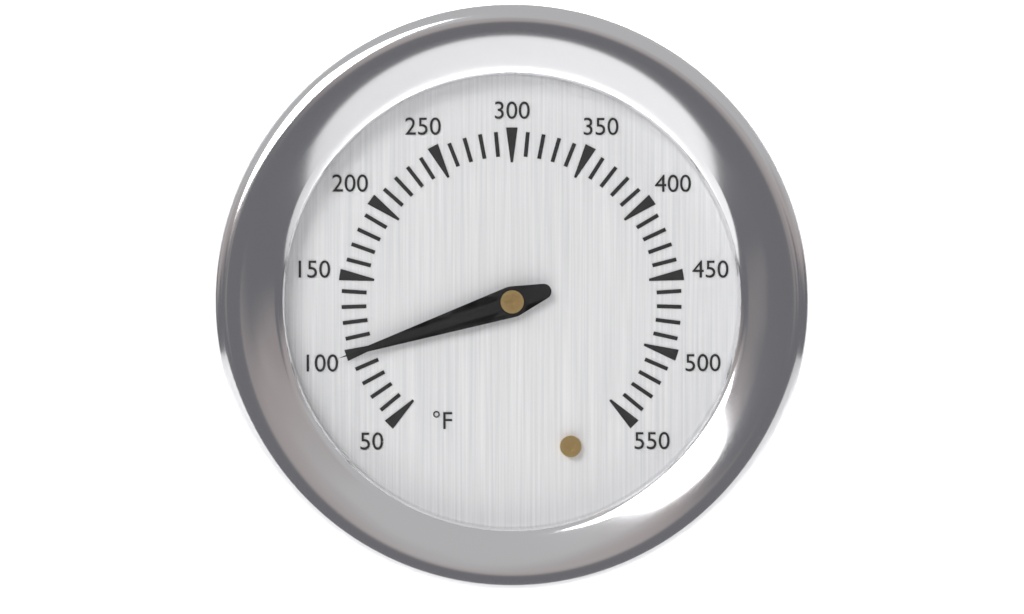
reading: 100 °F
